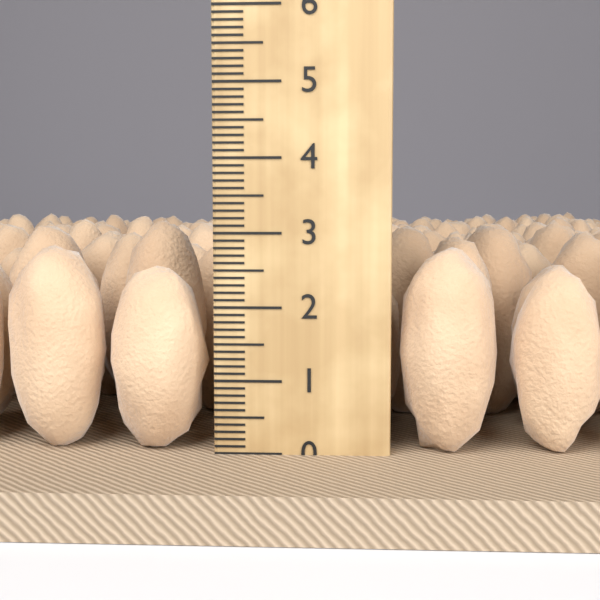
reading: 3.2 cm
